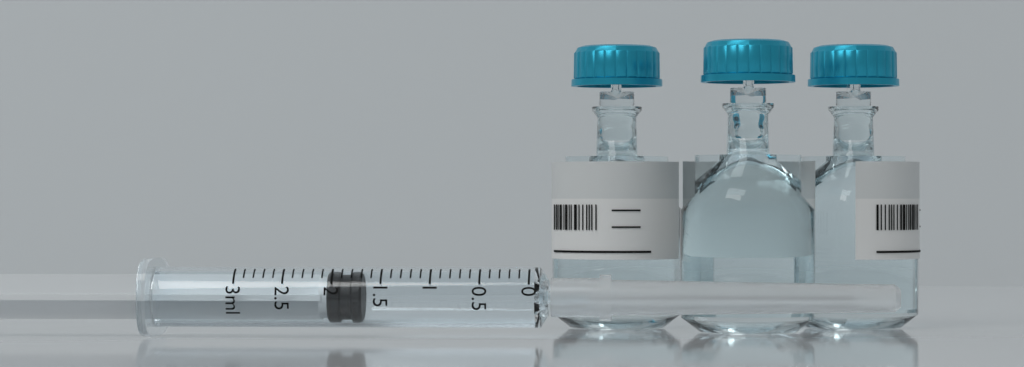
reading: 1.7 ml
